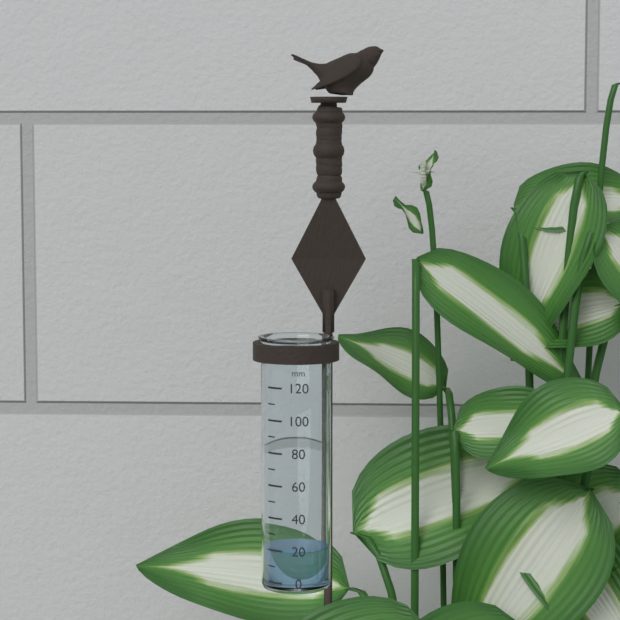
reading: 20 mm
